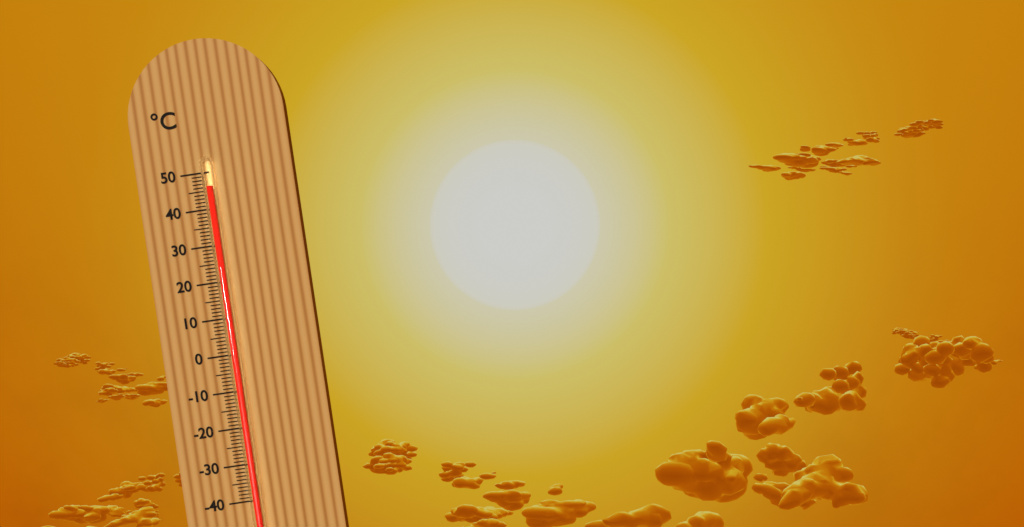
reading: 46 °C
